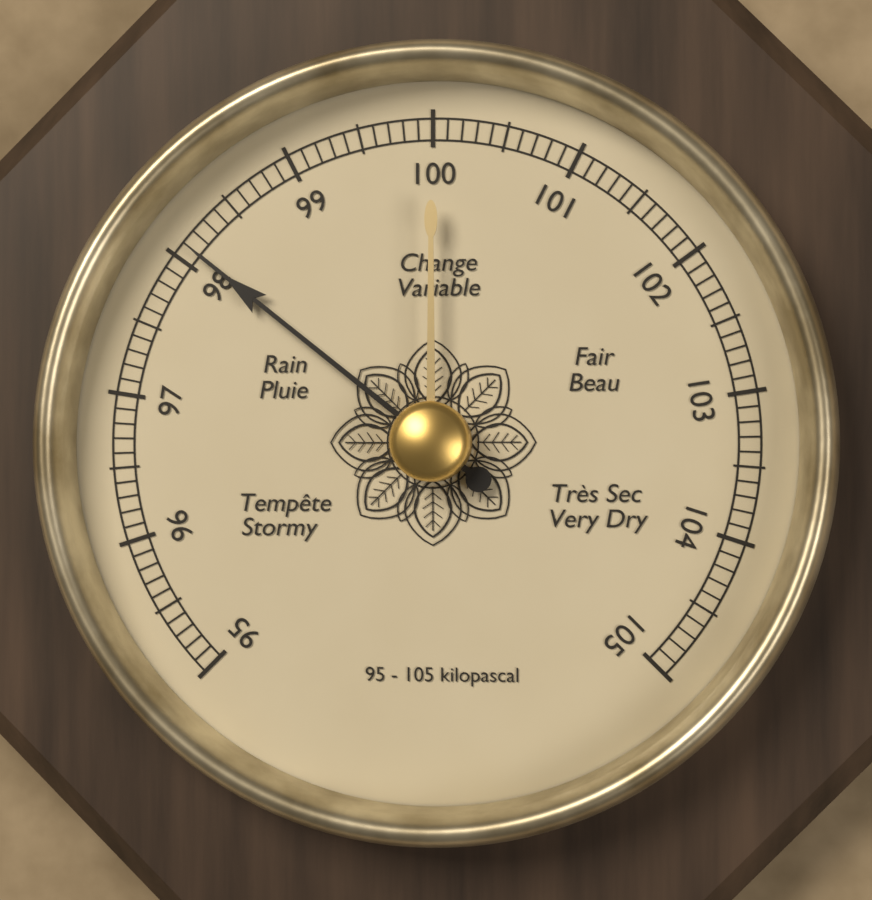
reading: 98.1 kPa
